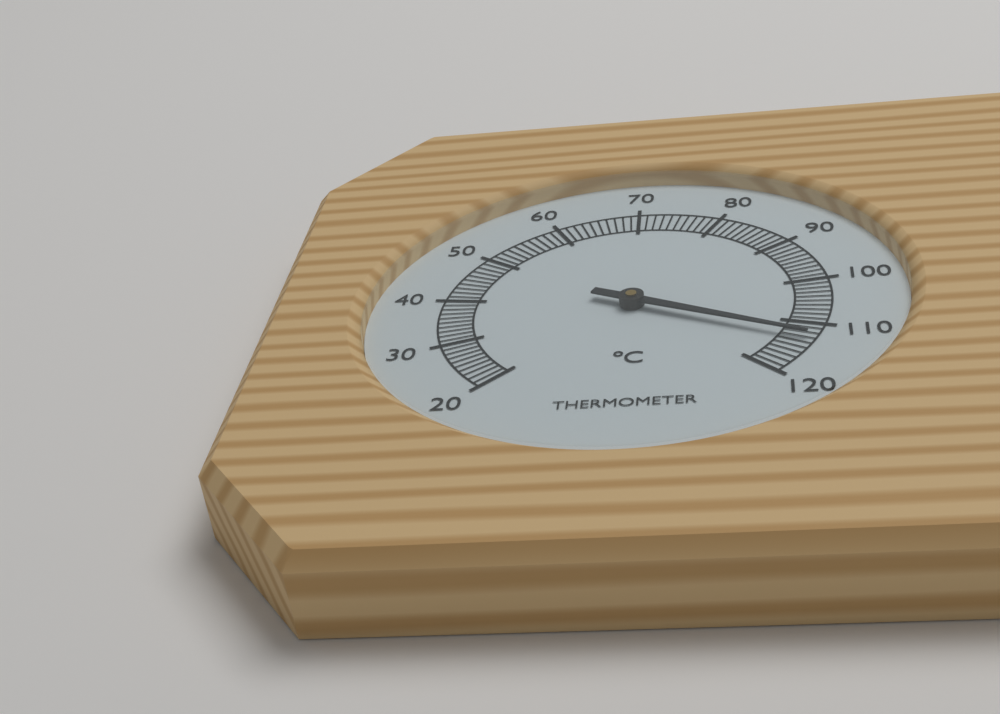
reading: 113 °C
